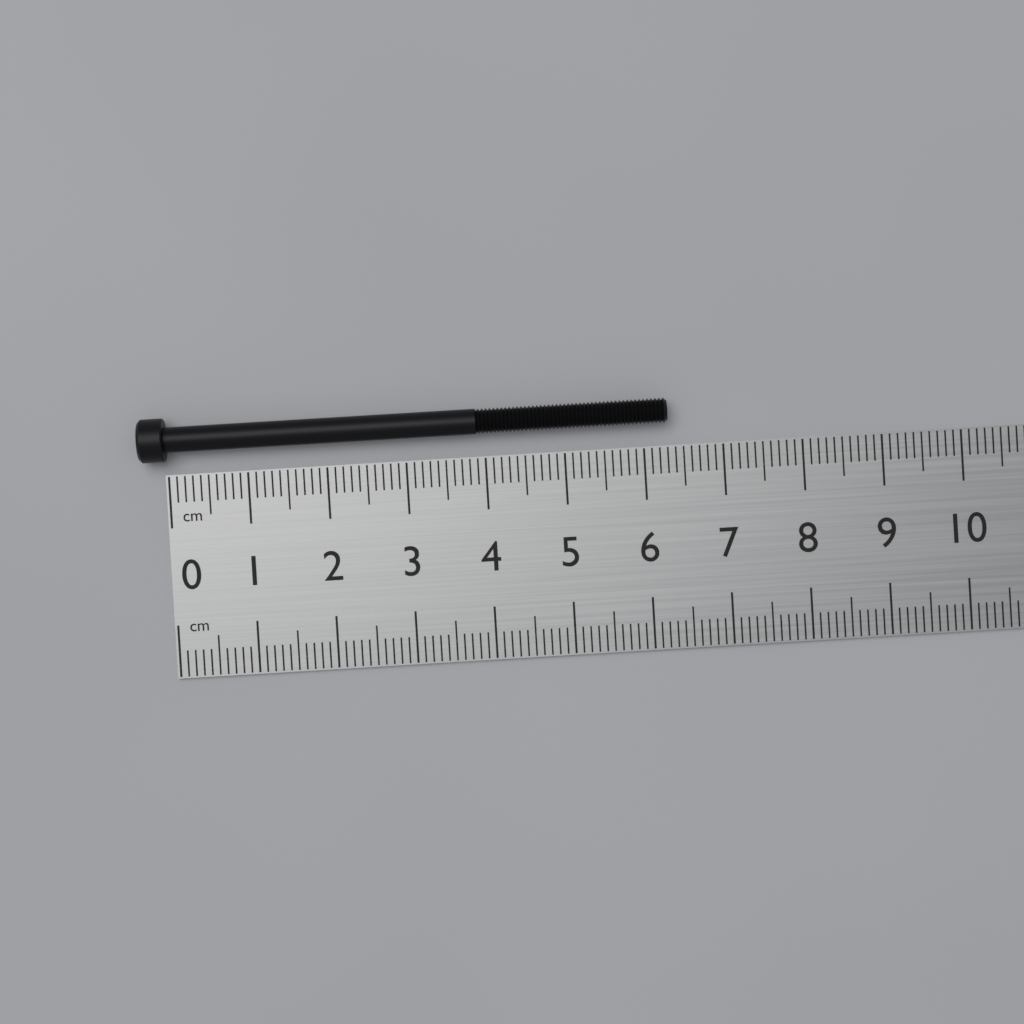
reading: 6.3 cm
